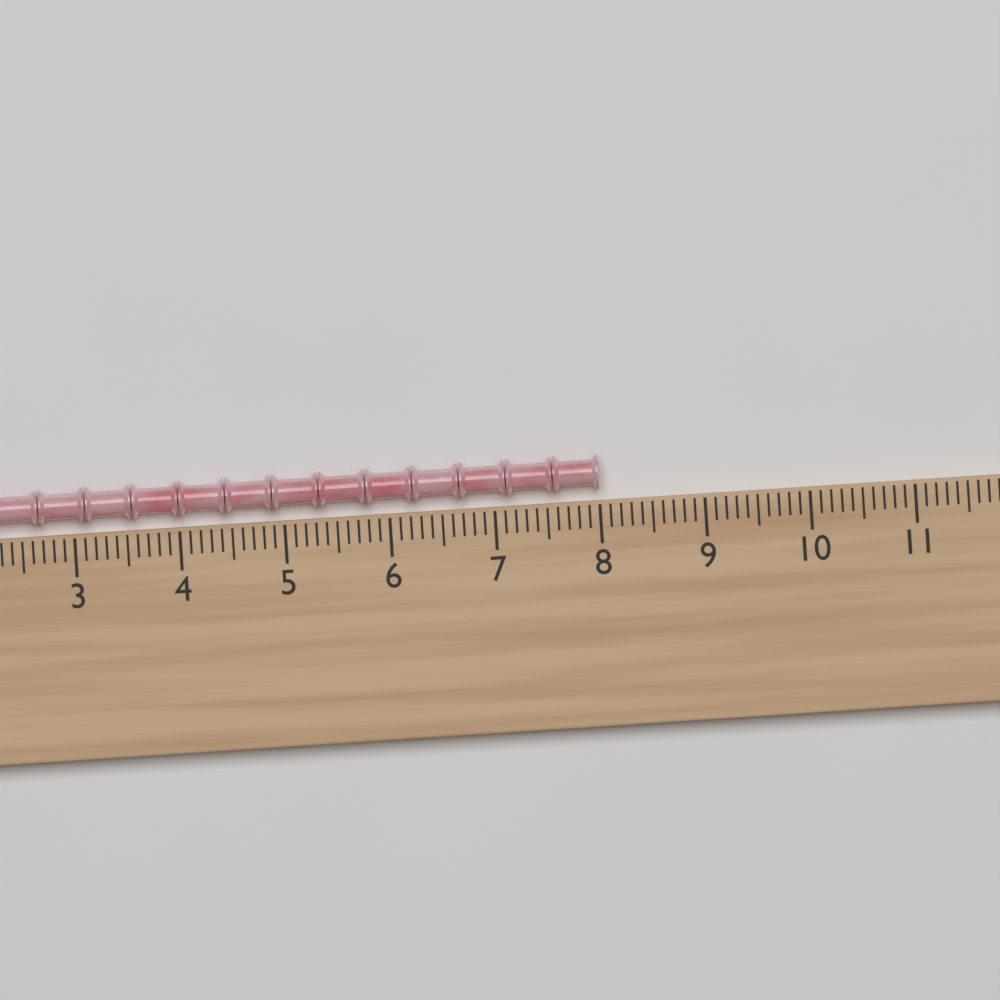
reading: 8.0 (no unit)
